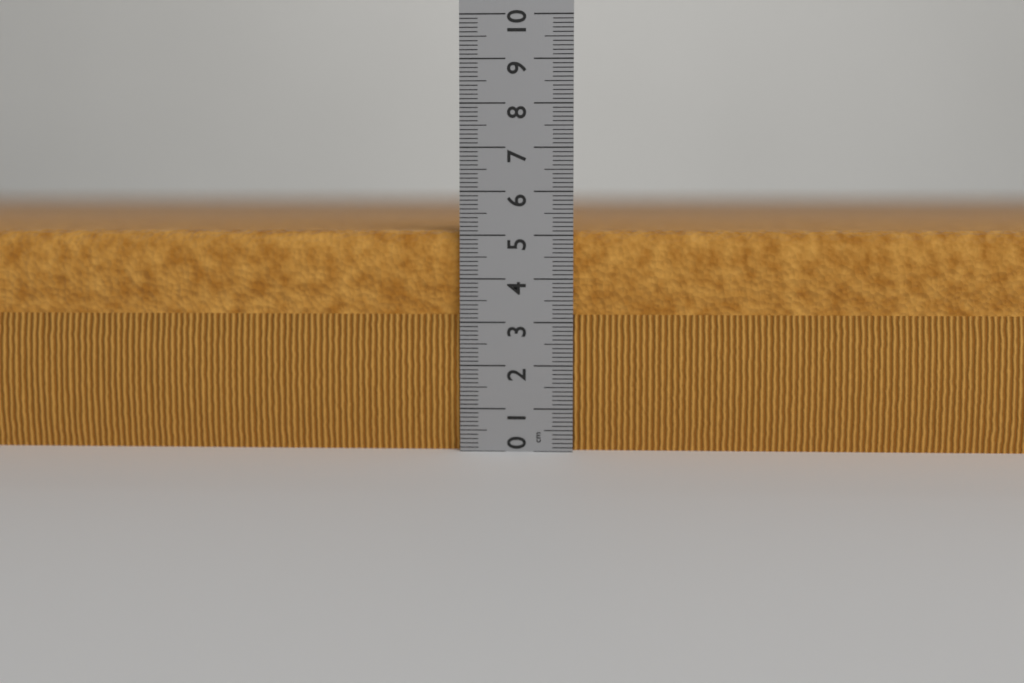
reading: 5.1 cm
